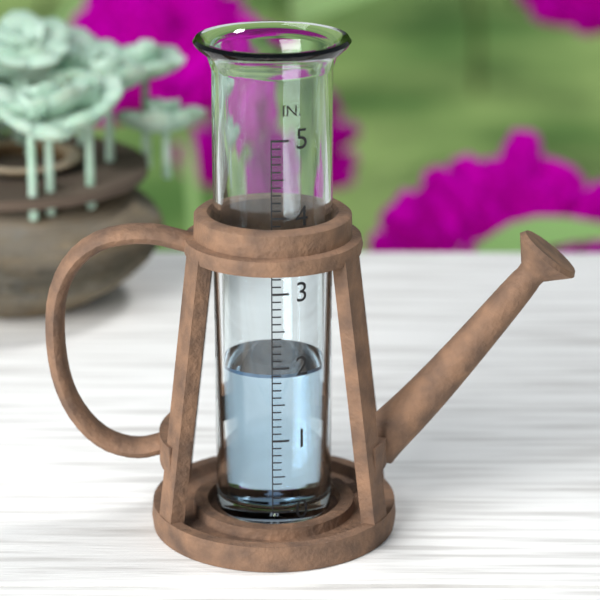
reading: 1.9 in
